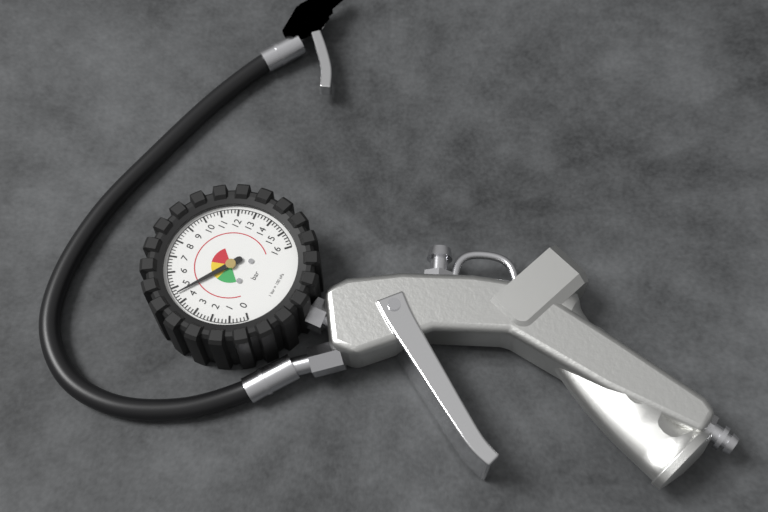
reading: 4.6 bar
